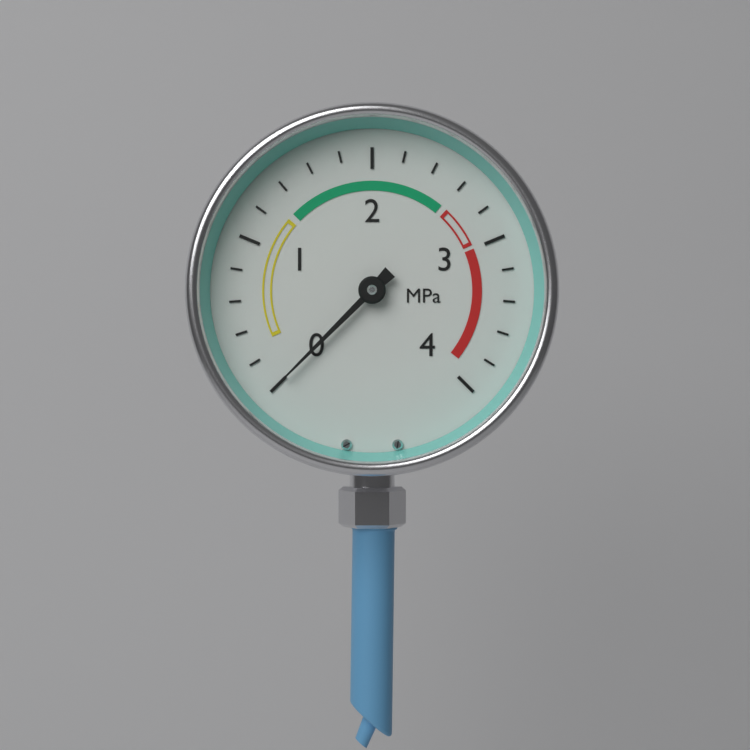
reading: 0.0 MPa
